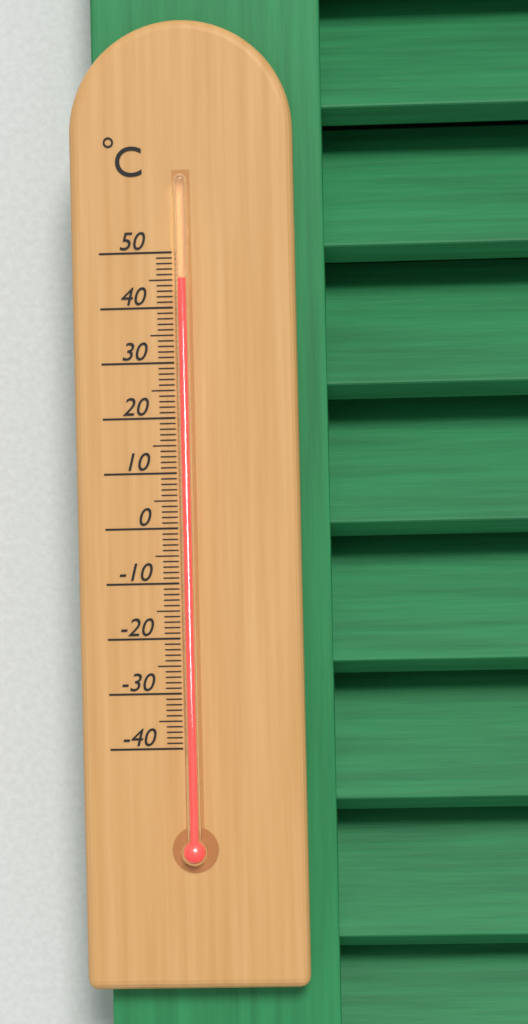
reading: 45 °C
